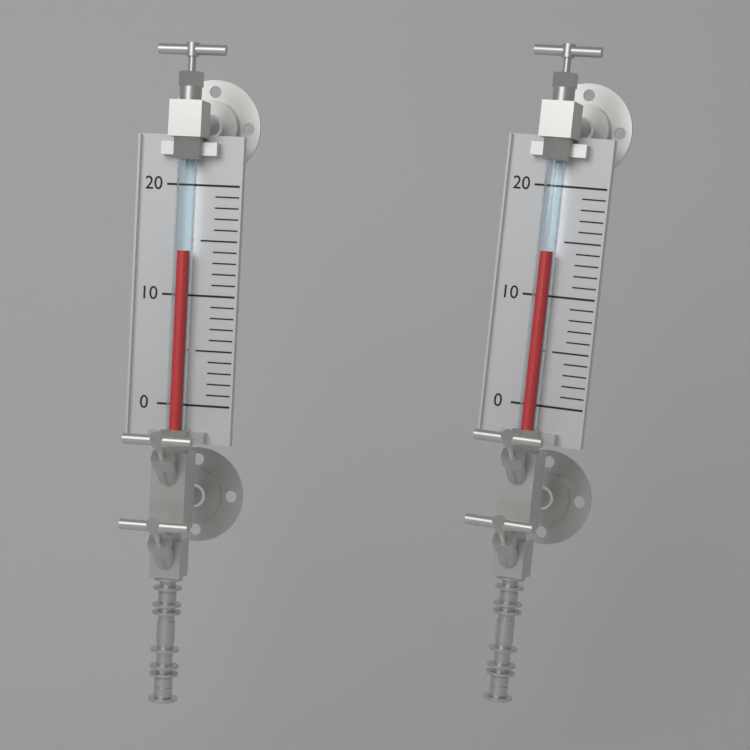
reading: 14 (no unit)
